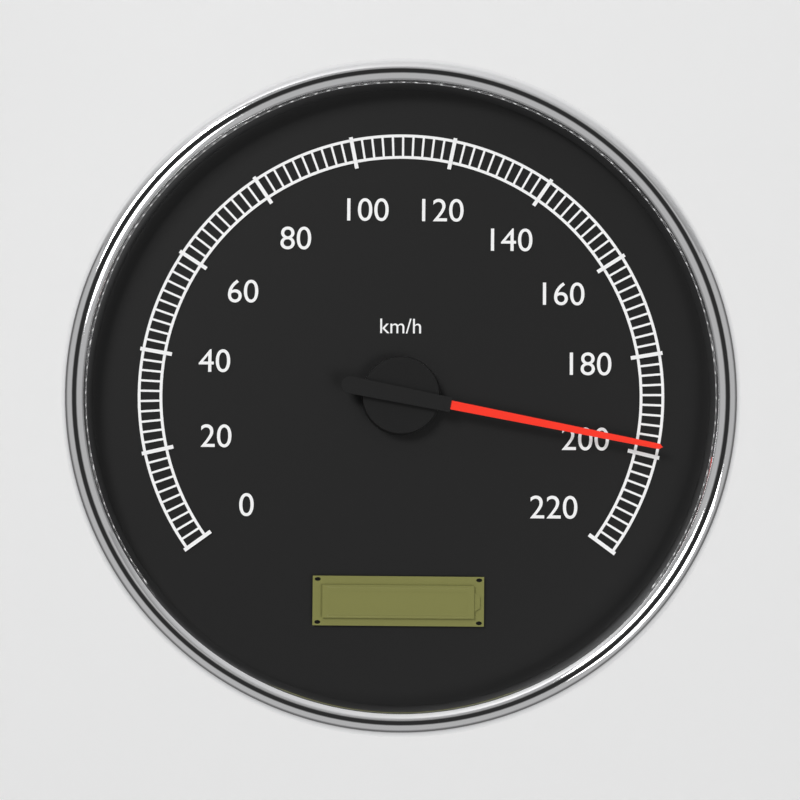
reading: 198 km/h
